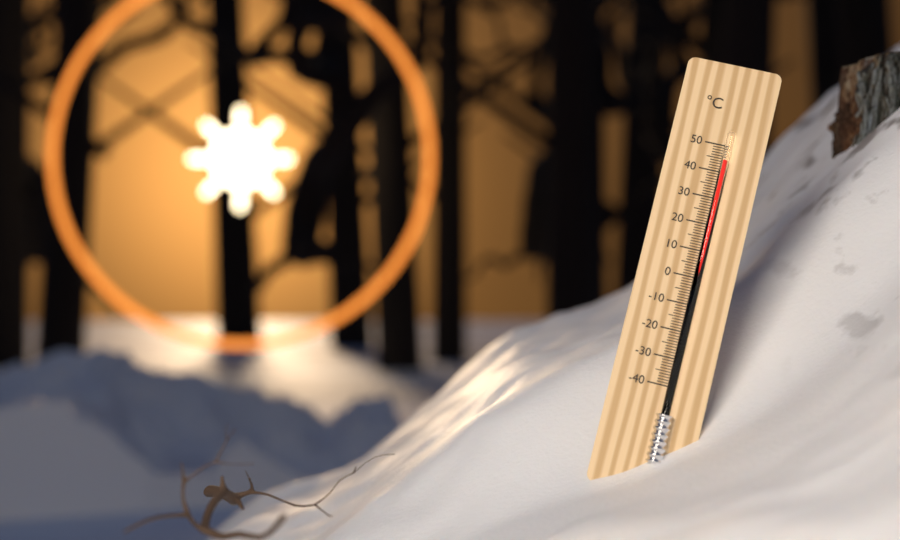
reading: 44 °C
